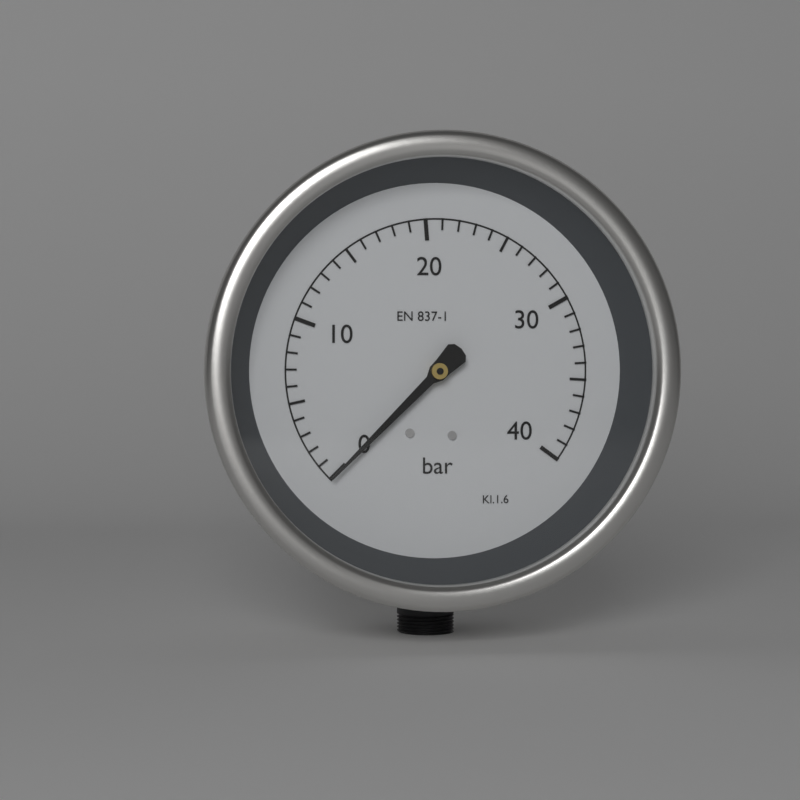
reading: 0 bar
